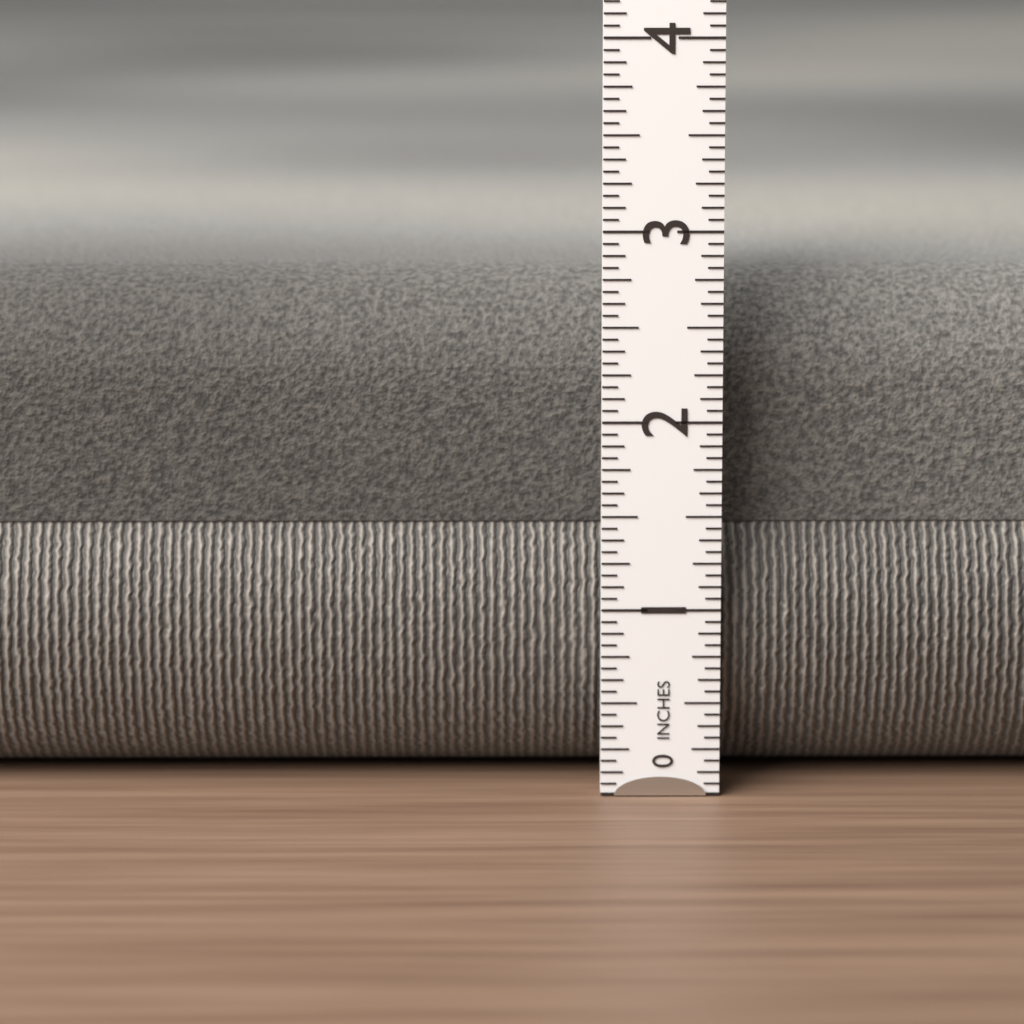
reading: 2.7500 in
